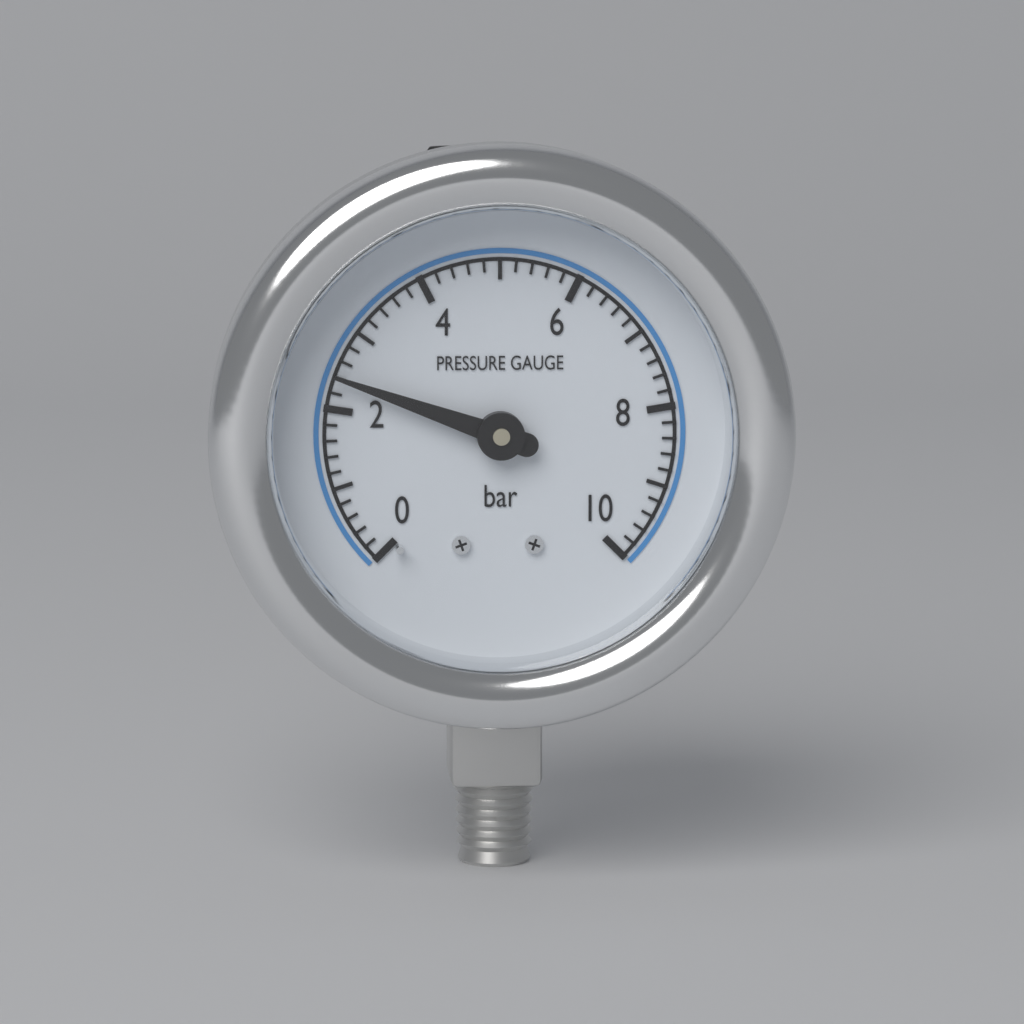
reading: 2.4 bar
